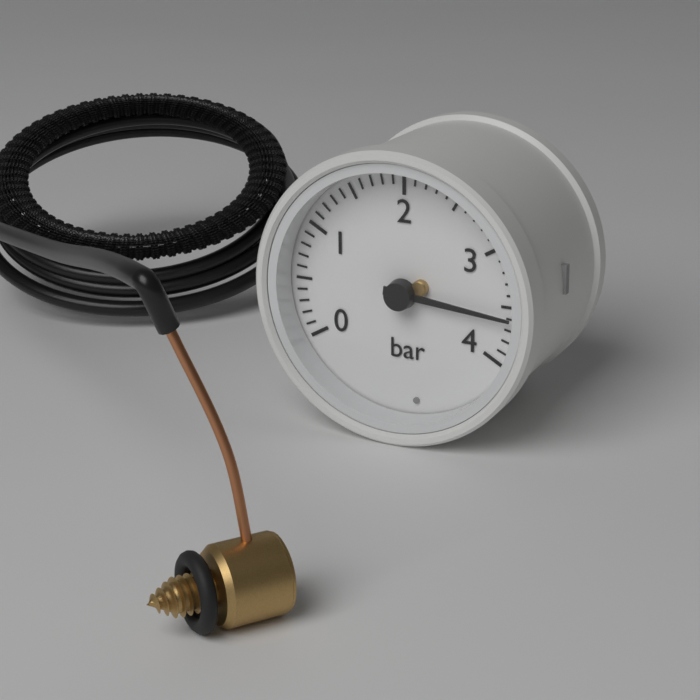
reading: 3.6 bar
